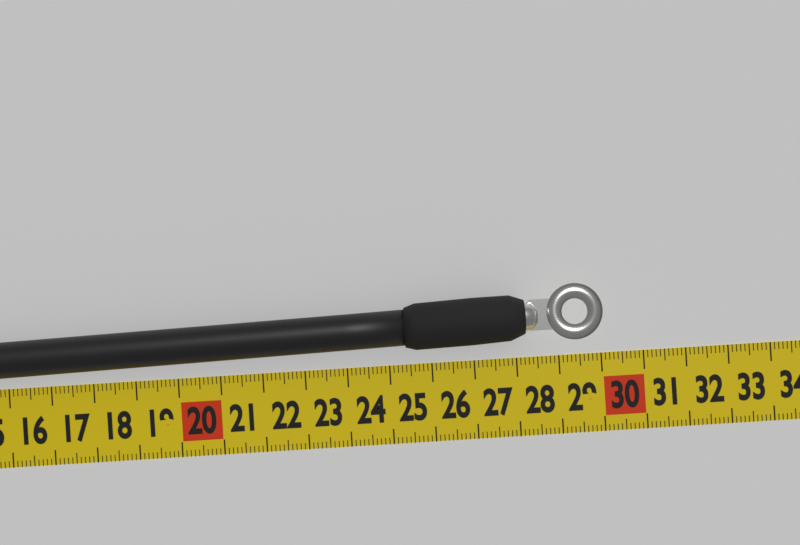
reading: 30.0 cm
